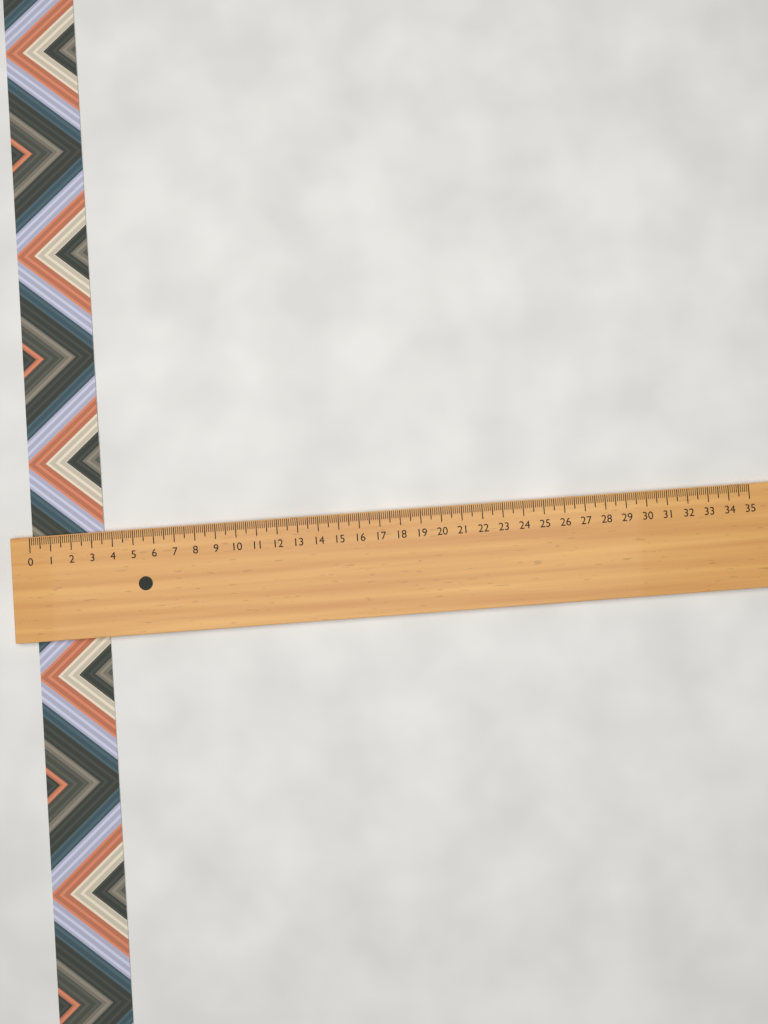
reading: 3.5 (no unit)
